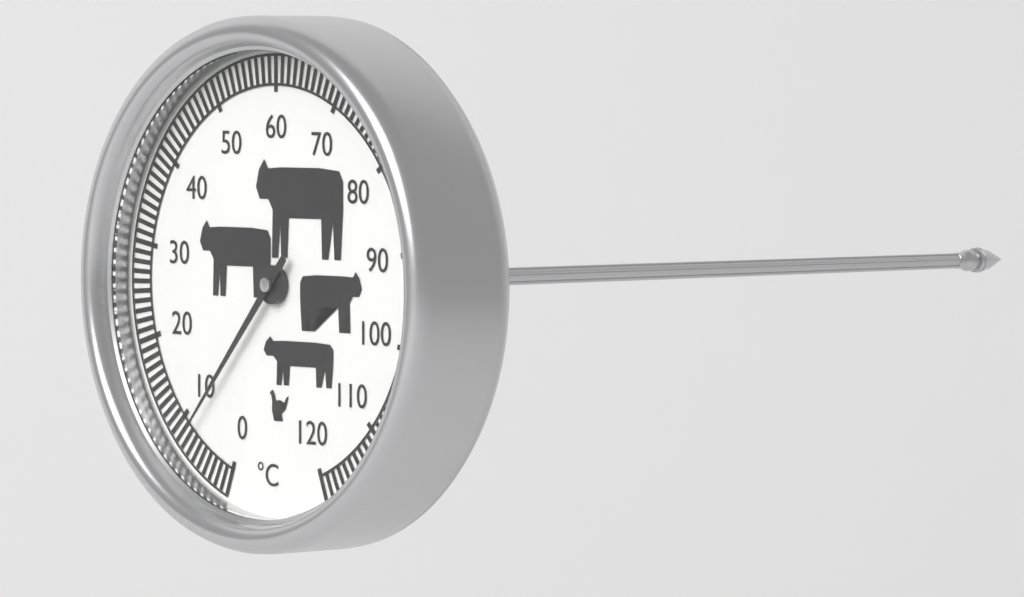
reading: 8 °C
